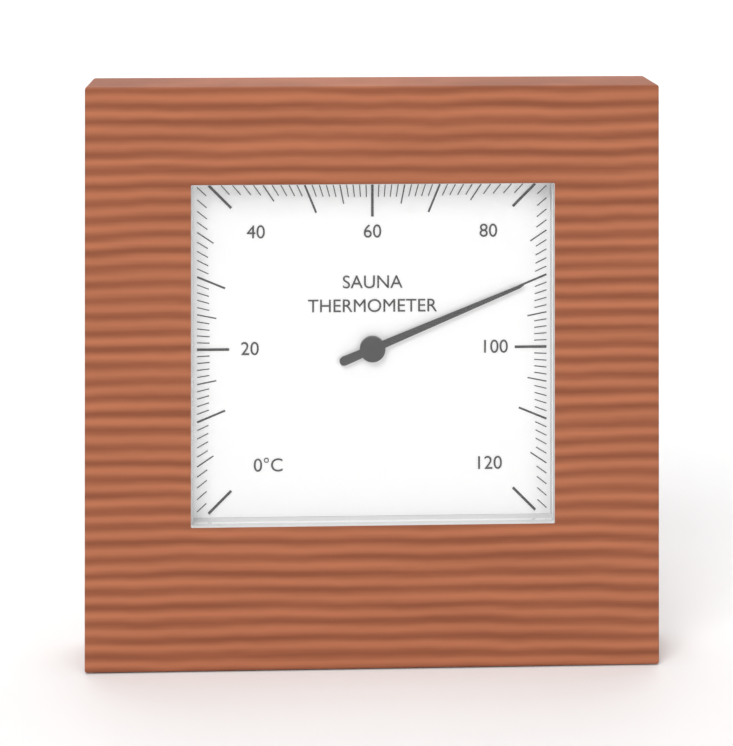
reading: 90 °C
